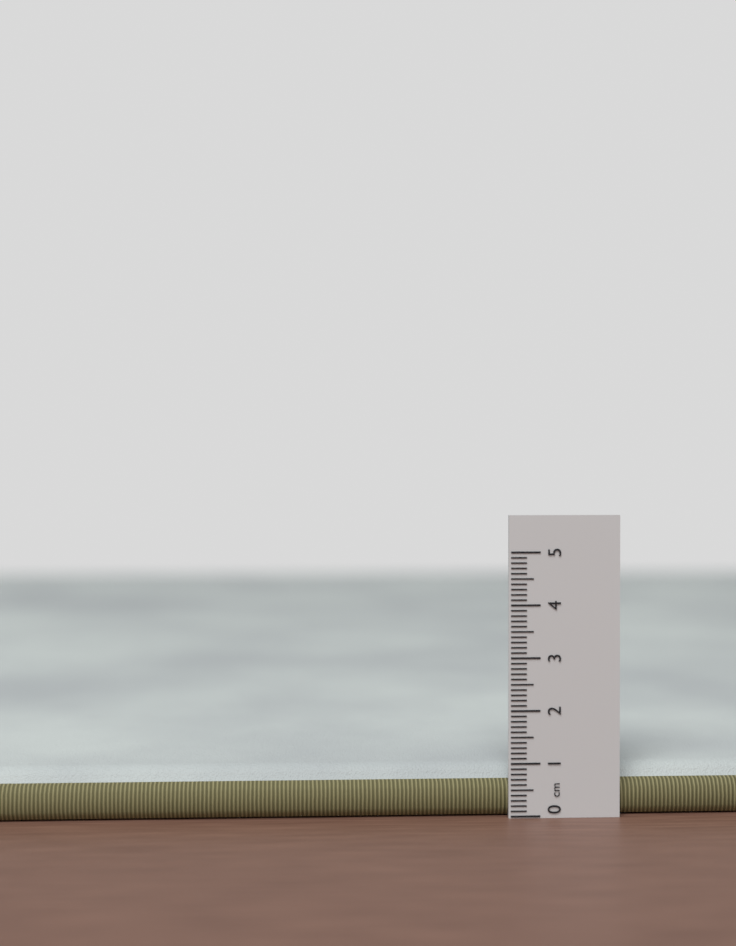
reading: 0.9 cm
